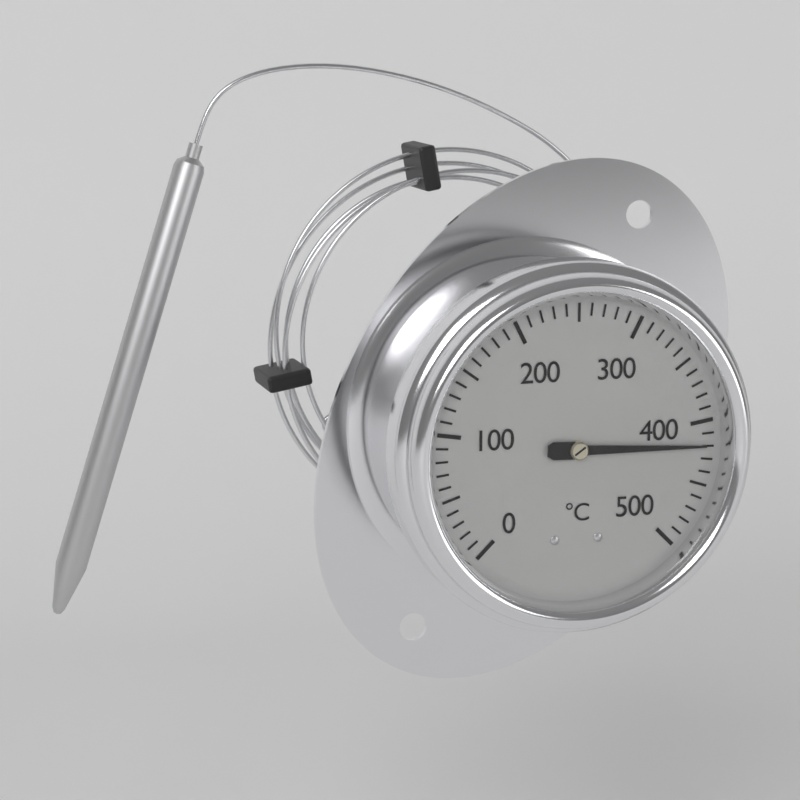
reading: 420 °C
